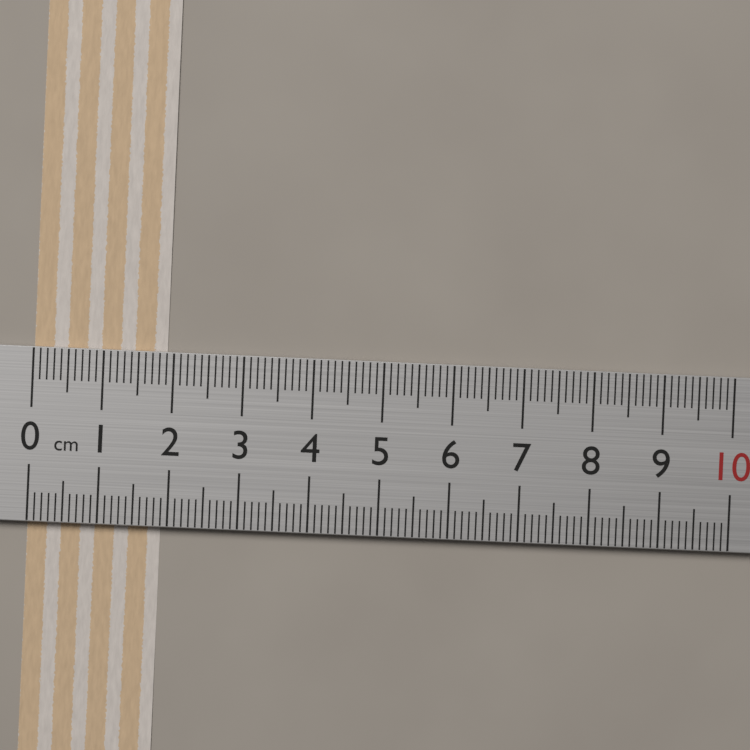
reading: 1.9 cm
